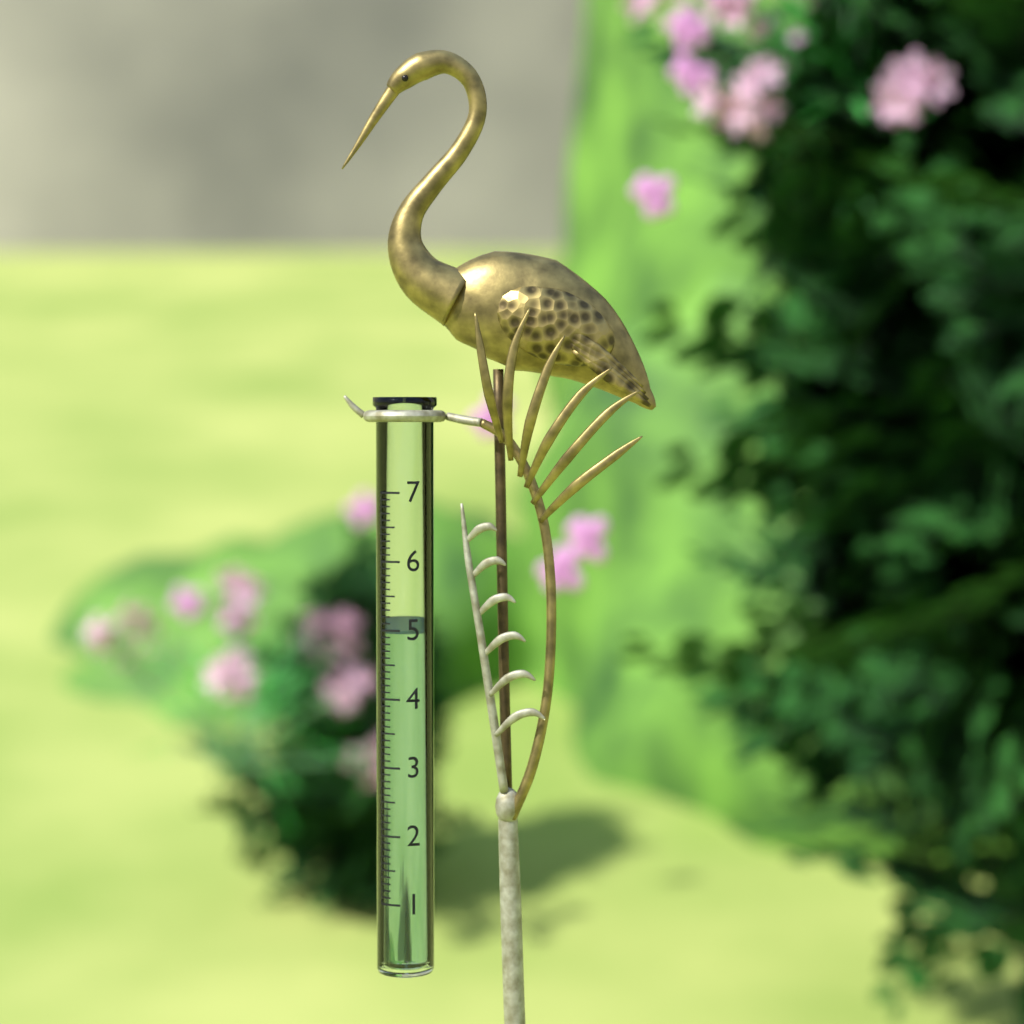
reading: 5.0 (no unit)
